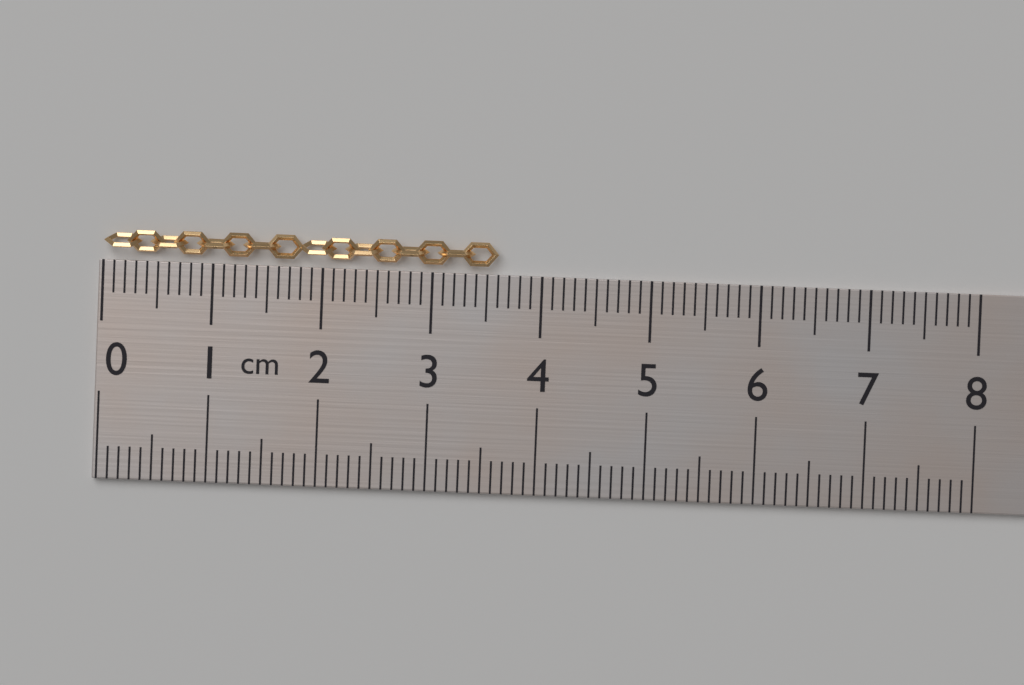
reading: 3.6 cm
